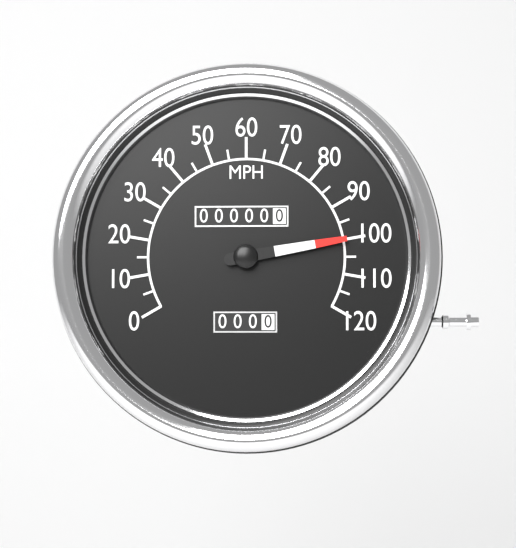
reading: 100 MPH
